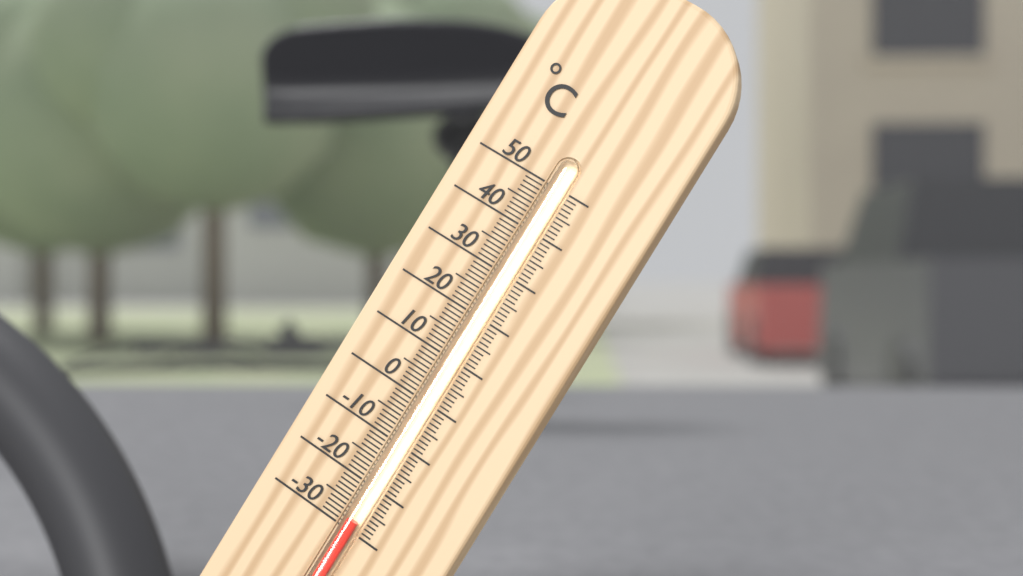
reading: -28 °C
